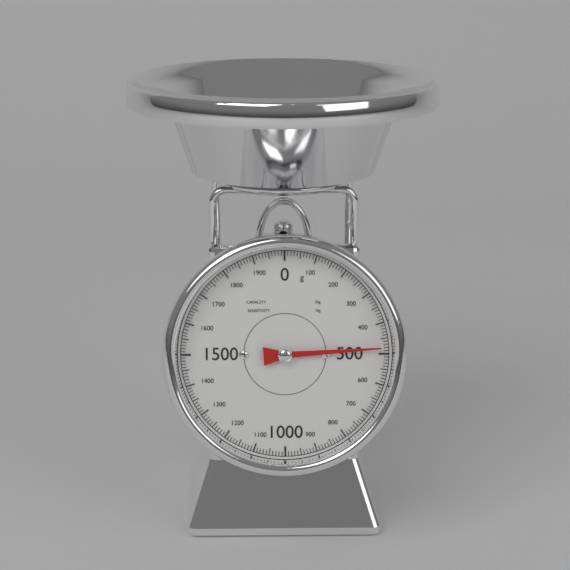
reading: 480 g
